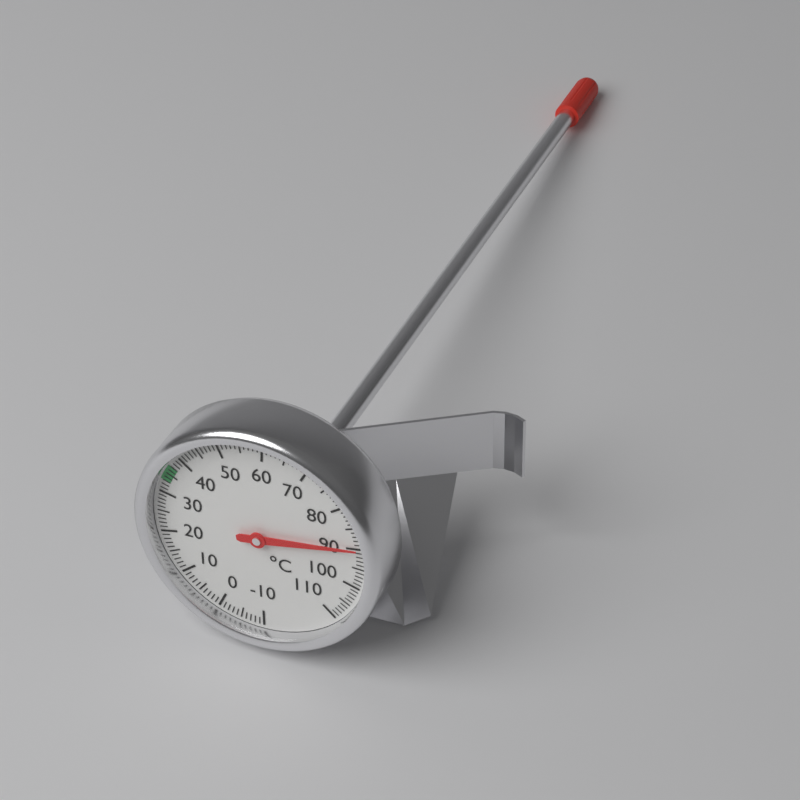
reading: 90 °C
